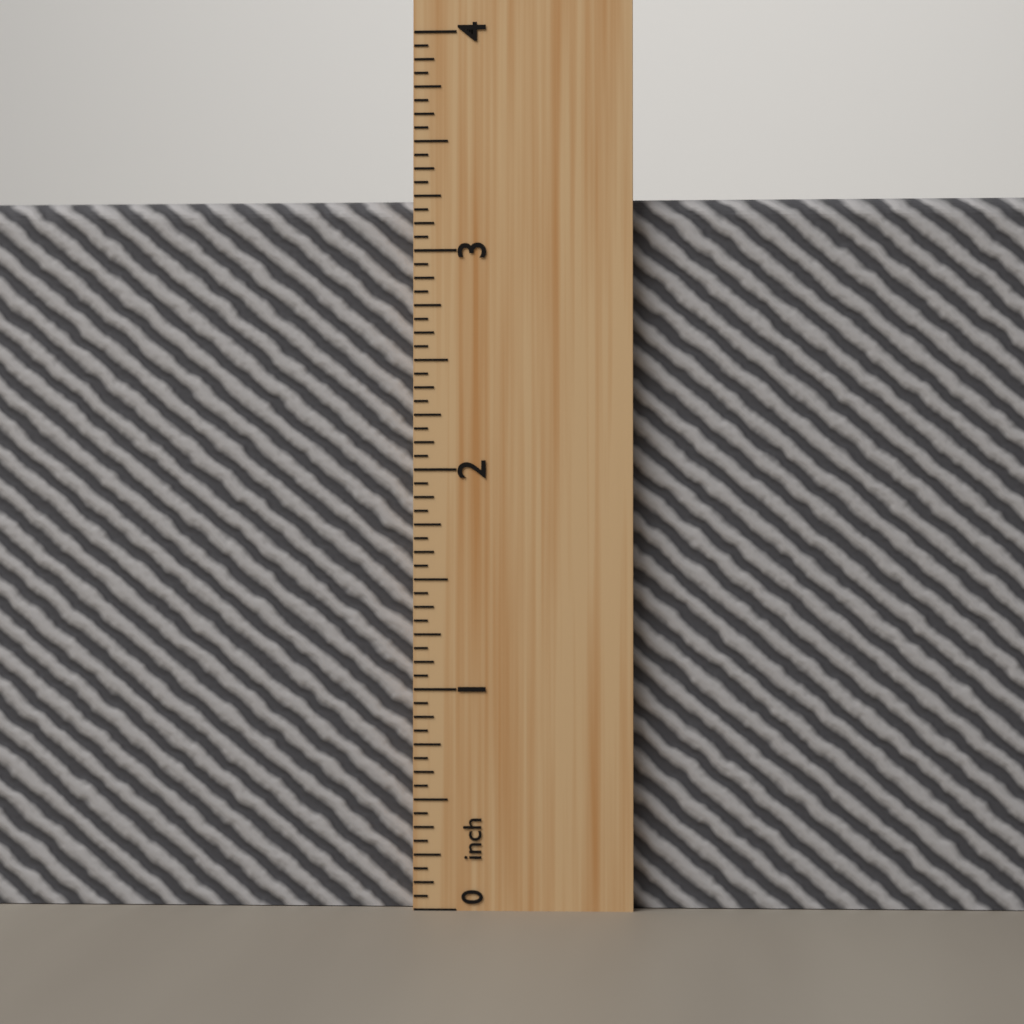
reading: 3.2500 inch
